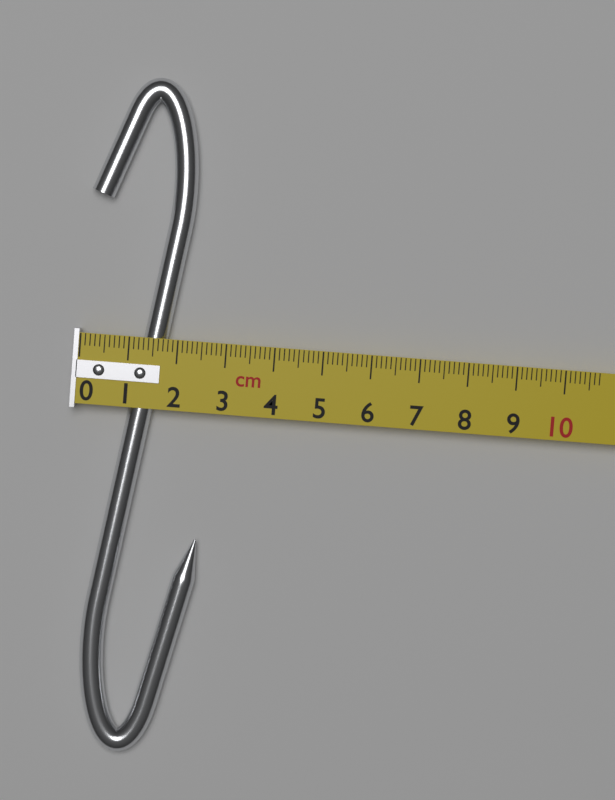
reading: 2.7 cm
